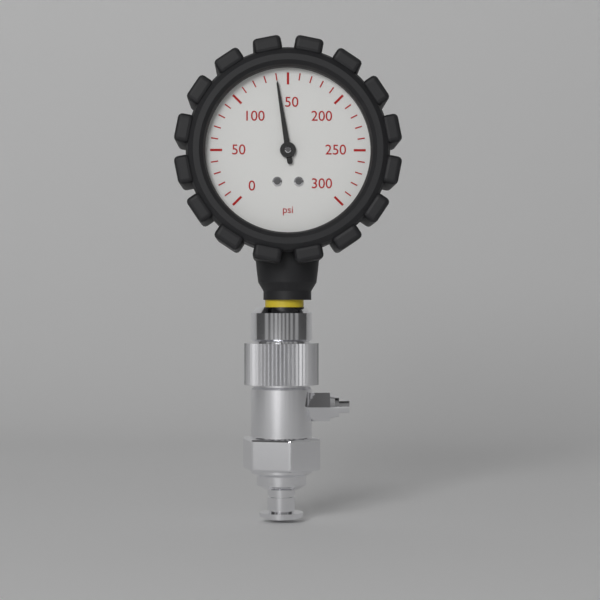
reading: 140 psi
